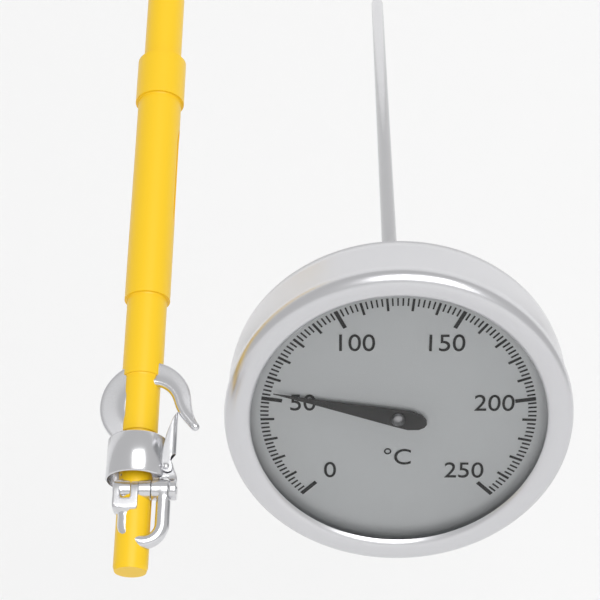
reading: 54 °C
